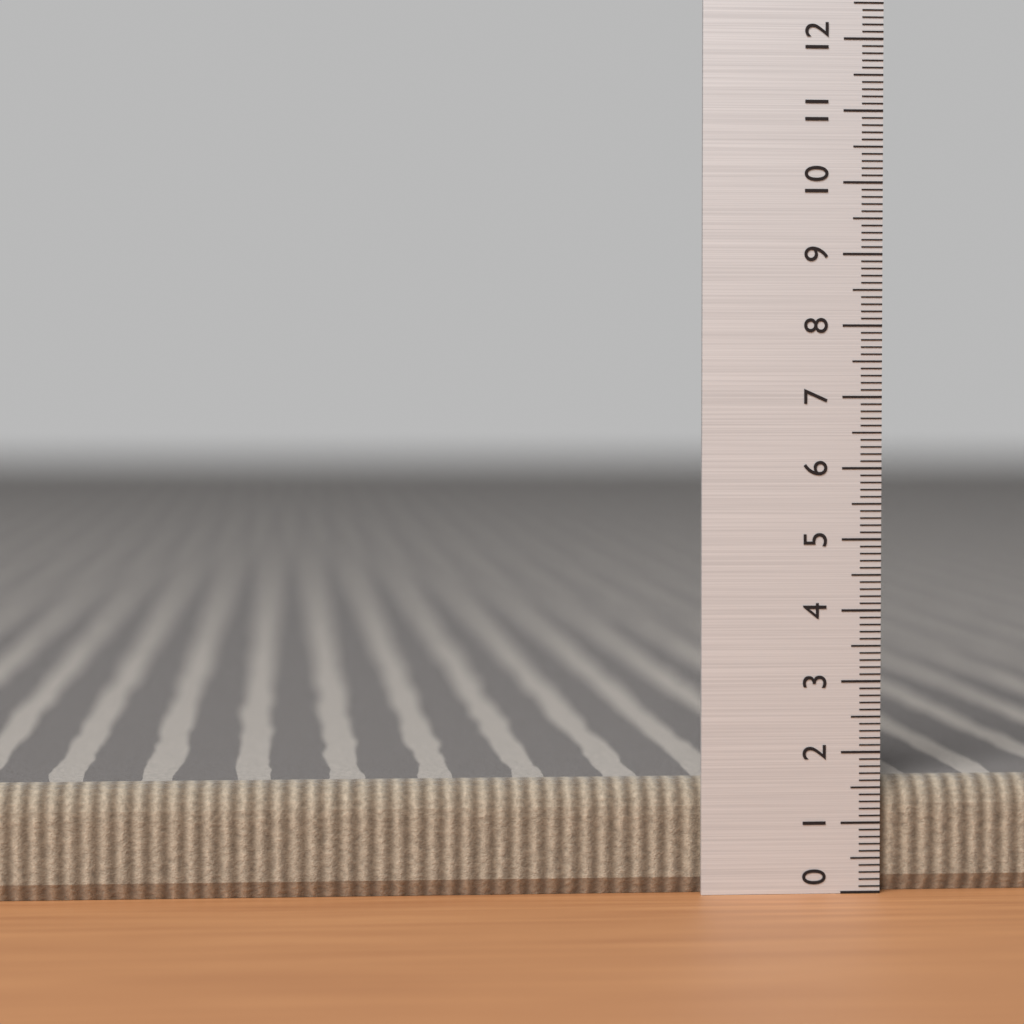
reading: 1.6 (no unit)
